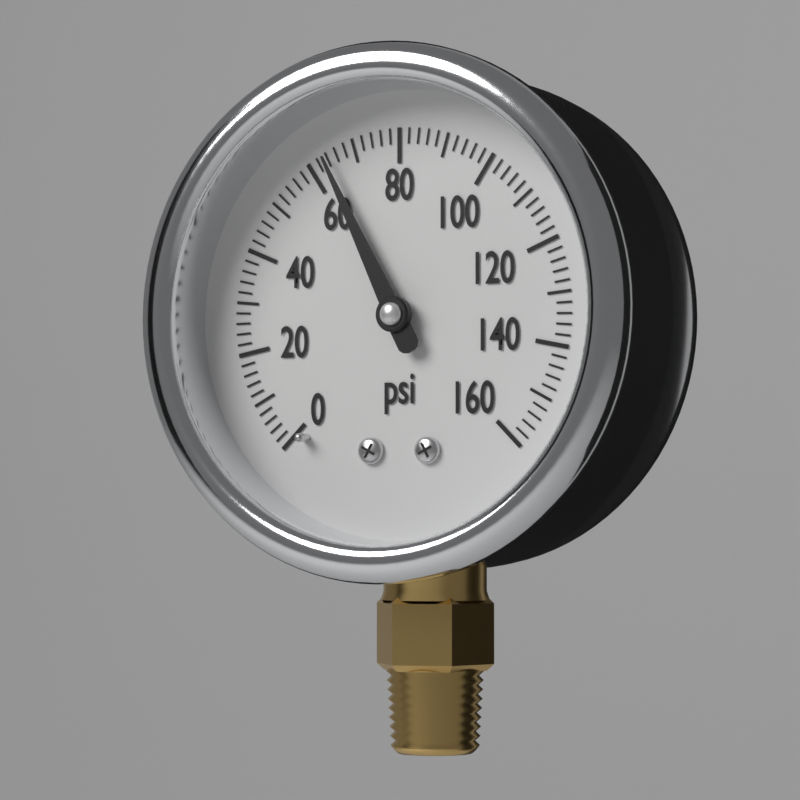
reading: 64 psi
